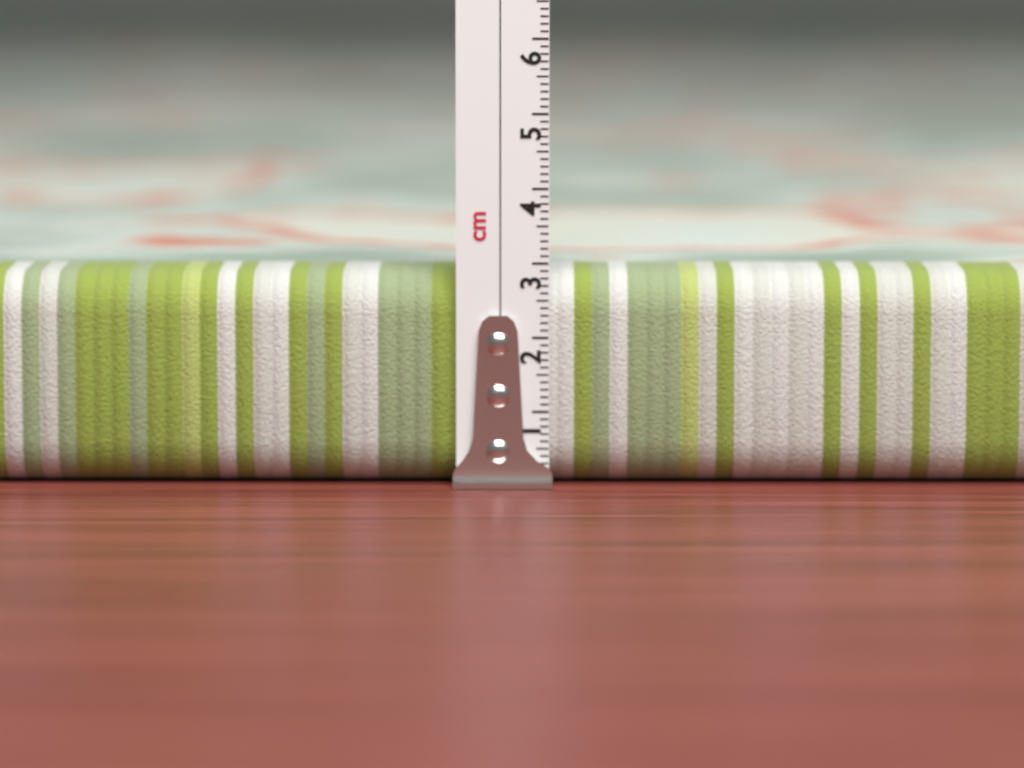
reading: 2.9 cm
